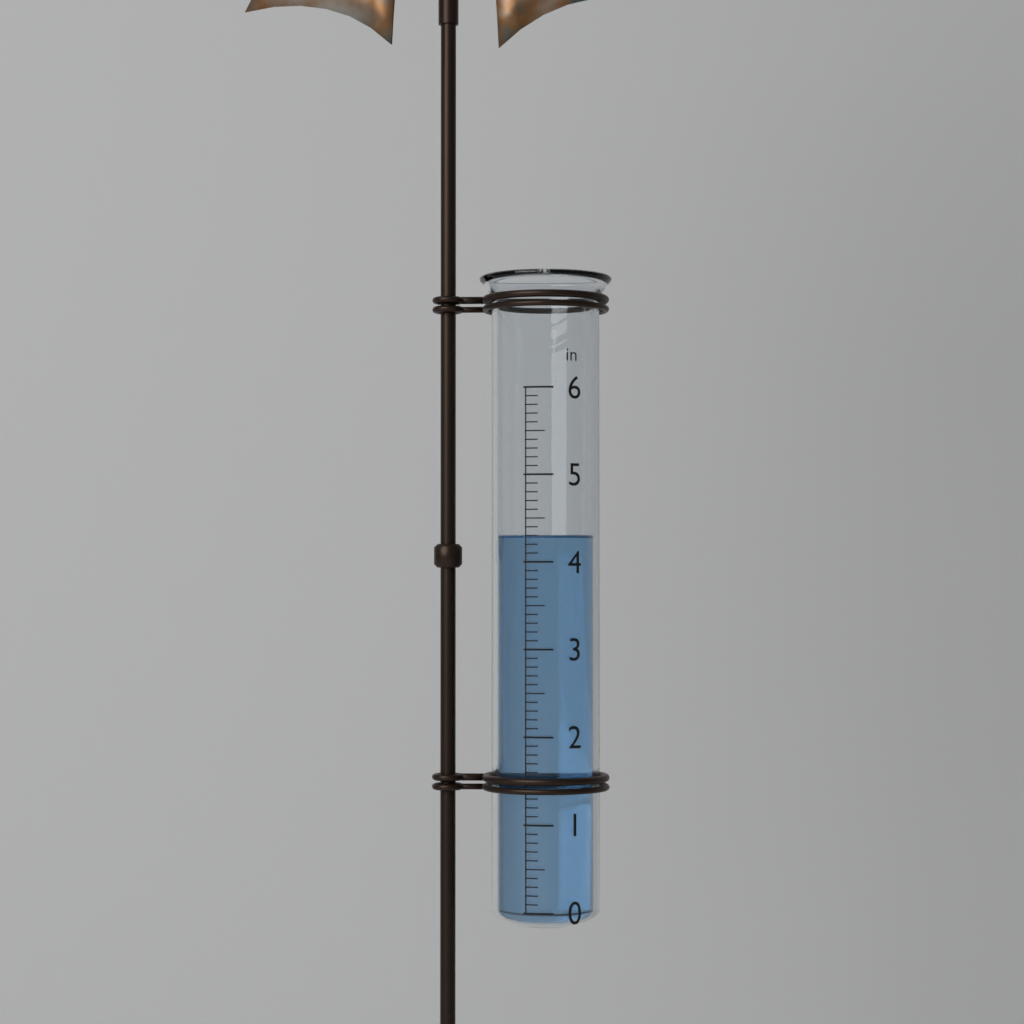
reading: 4.3 in
